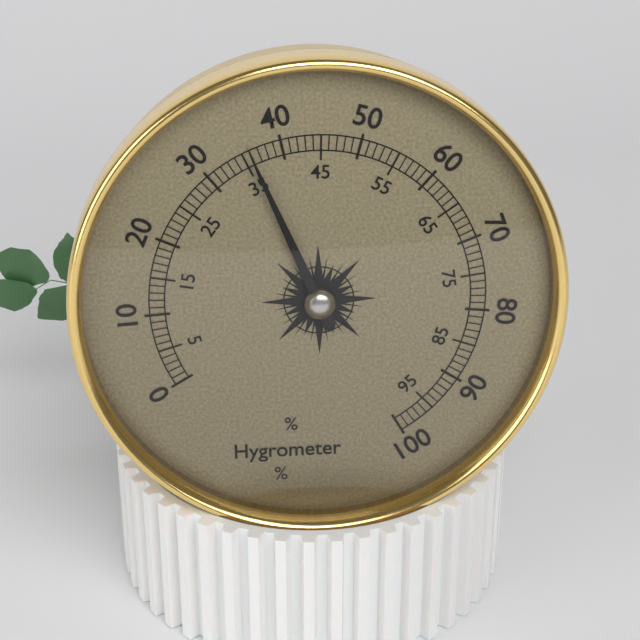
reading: 36 %
